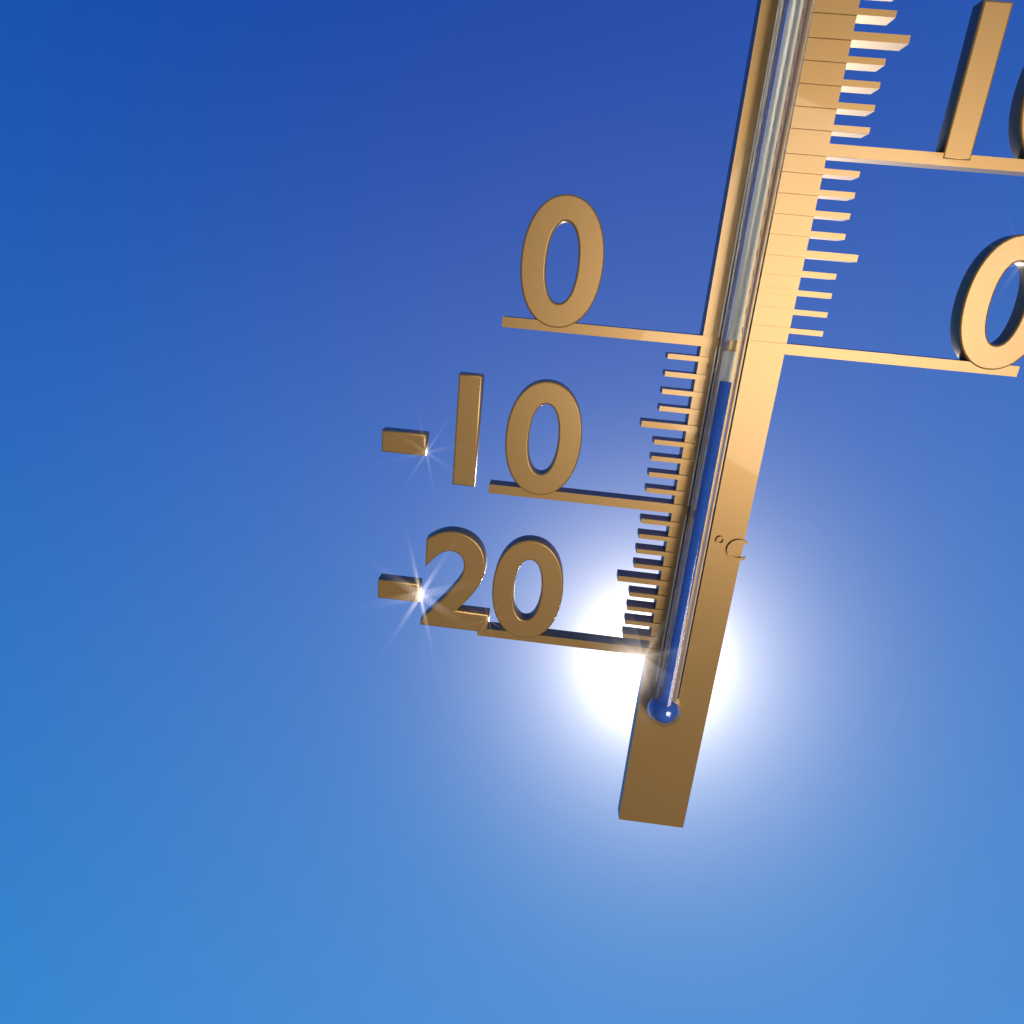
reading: -2 °C
